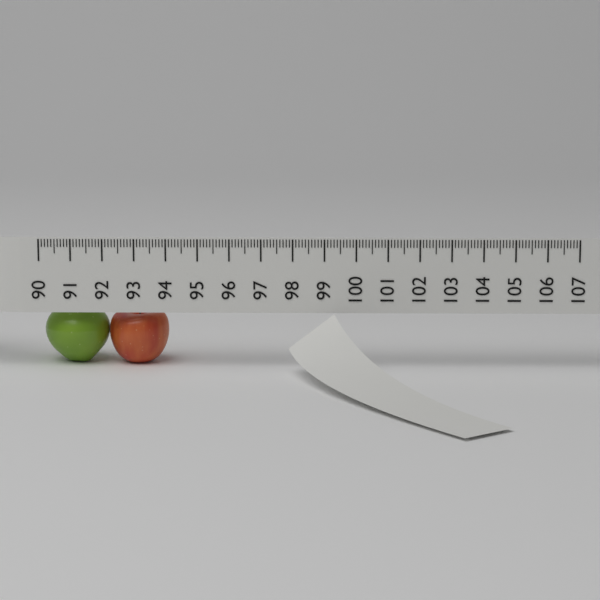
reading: 94.0 (no unit)
